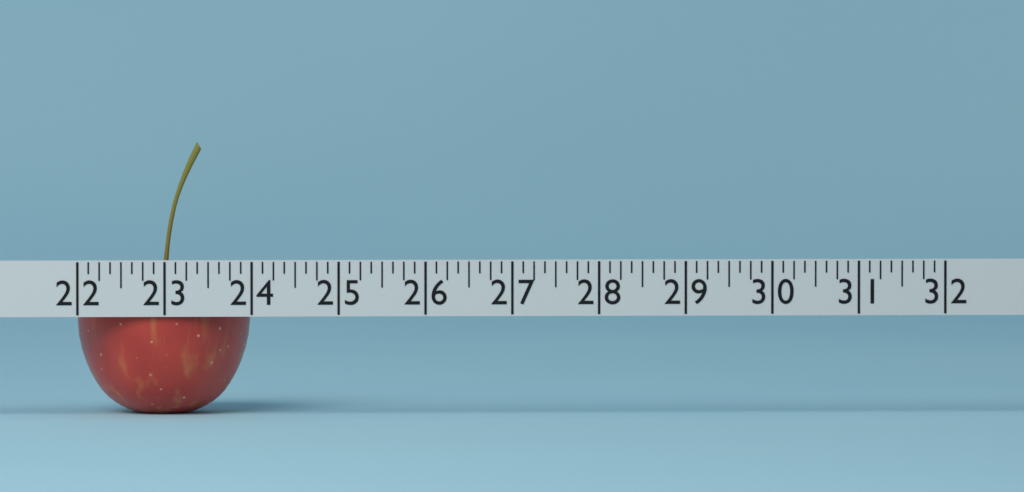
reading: 24.000 (no unit)
